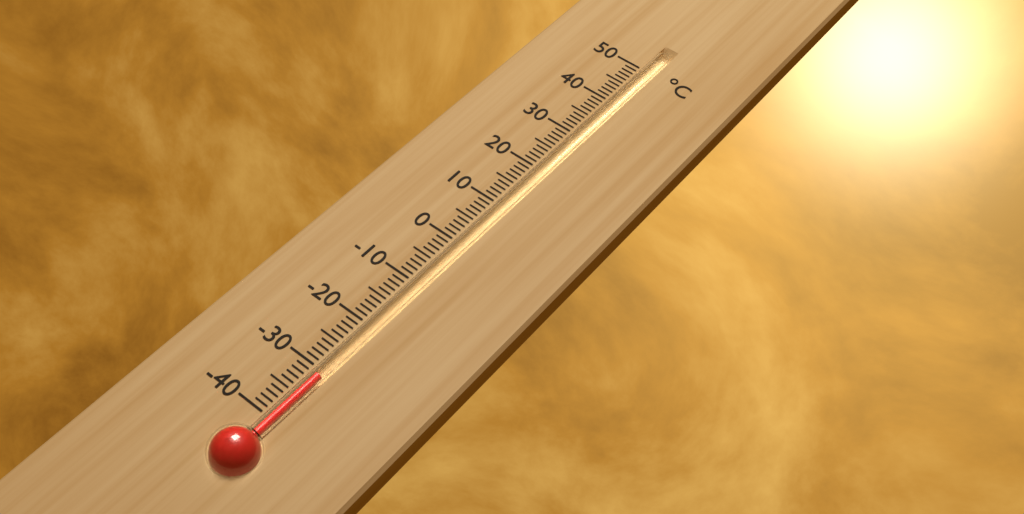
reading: -31 °C
